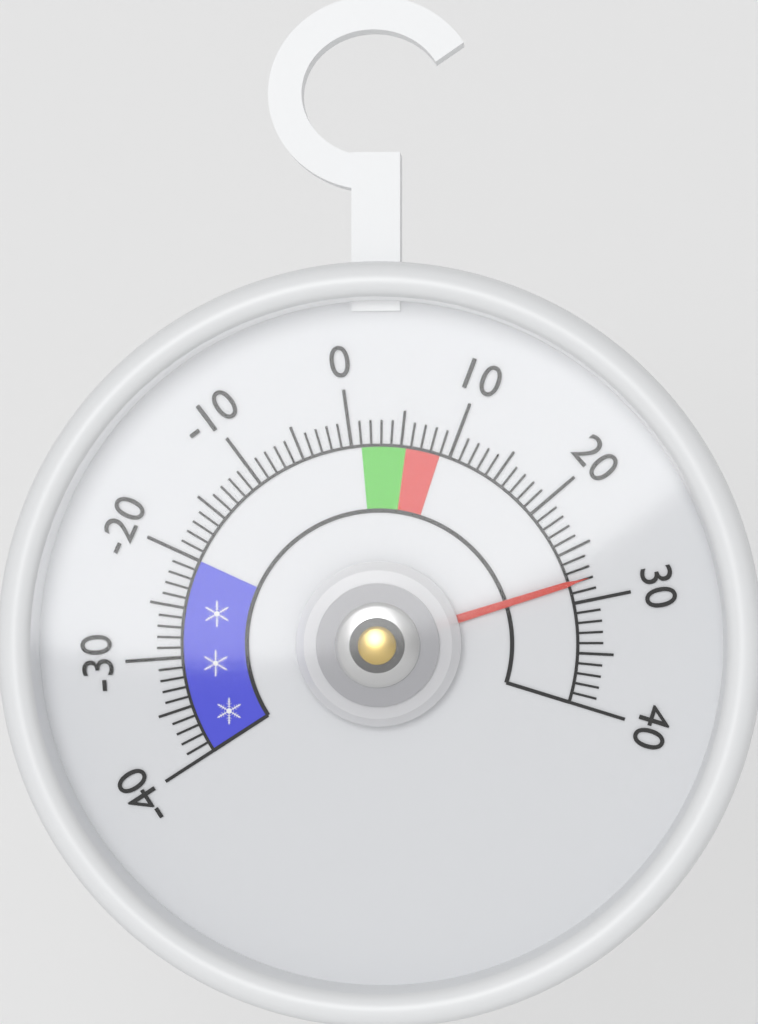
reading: 28 (no unit)
